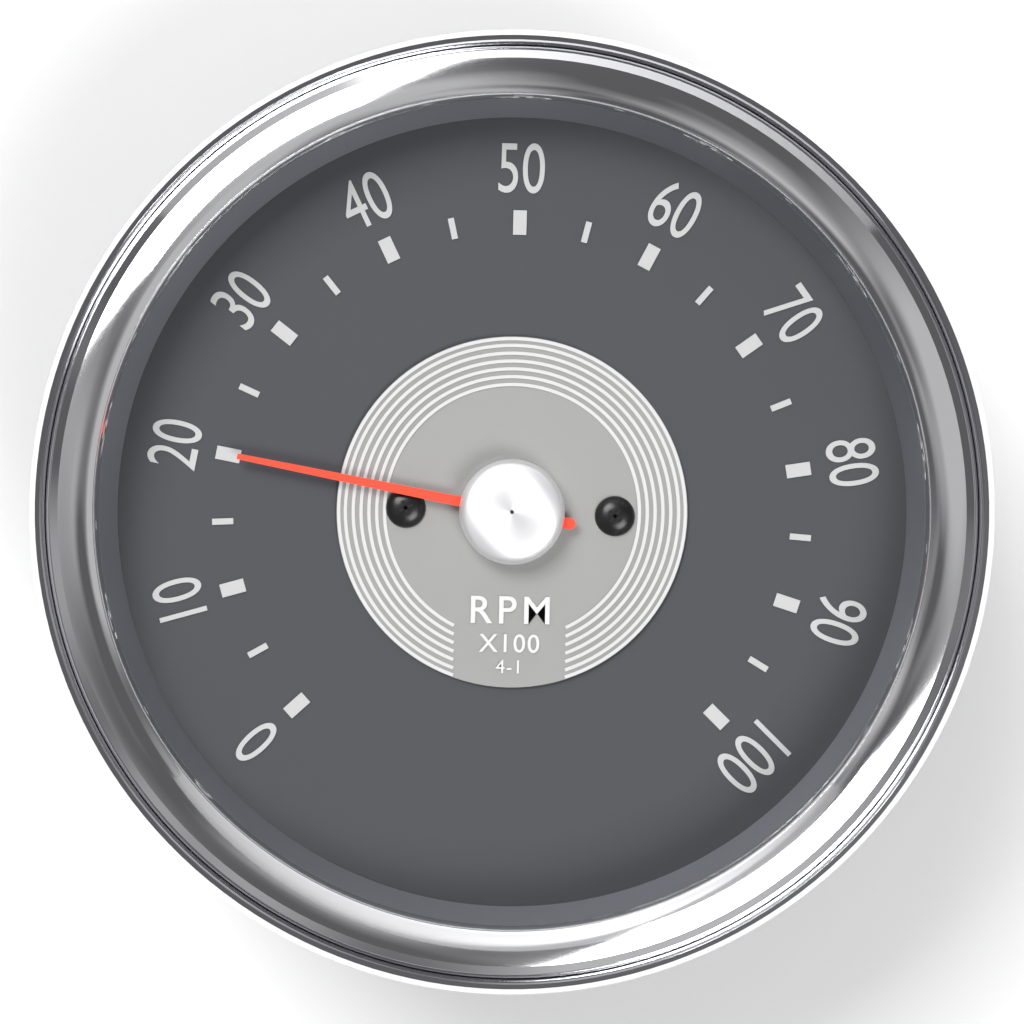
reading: 20 RPM x100
